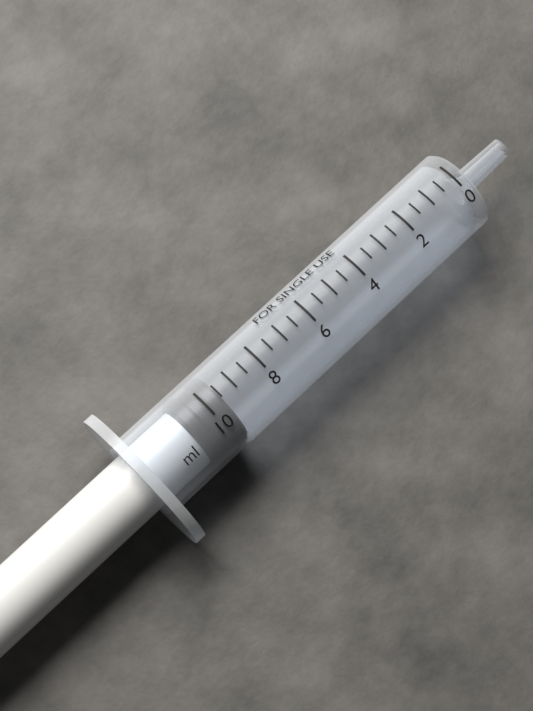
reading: 9.5 ml
